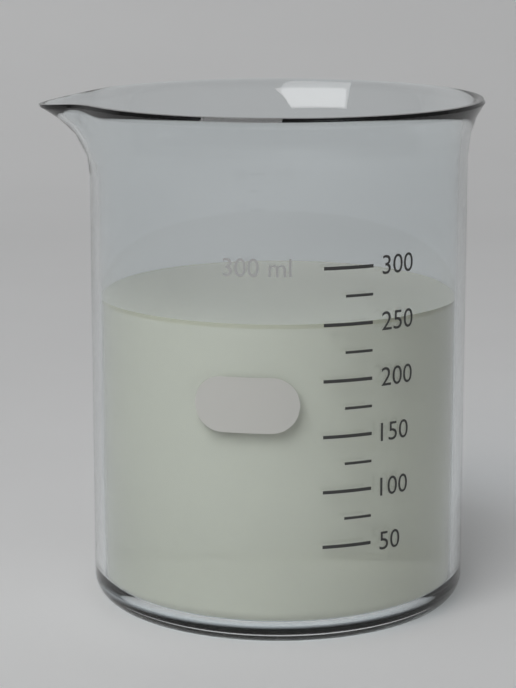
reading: 250 ml
